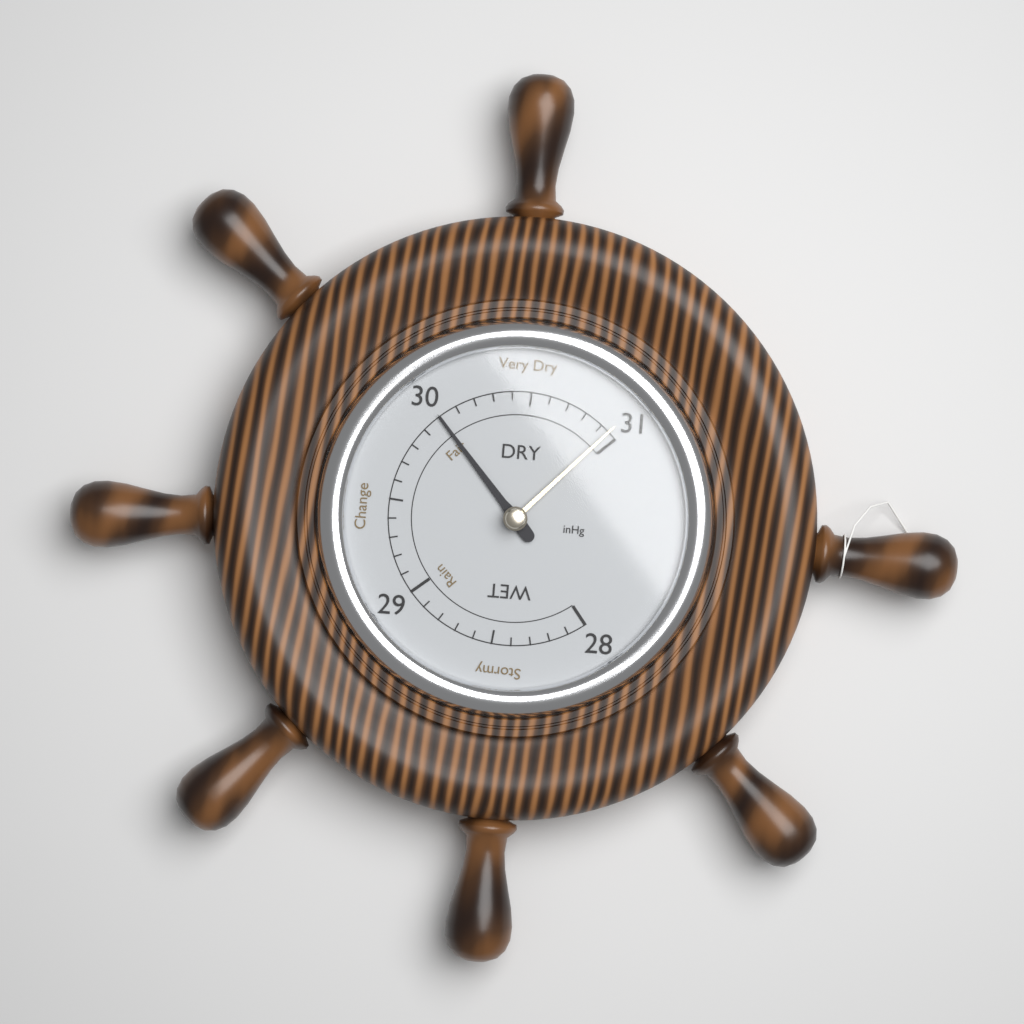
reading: 30.0 inHg
